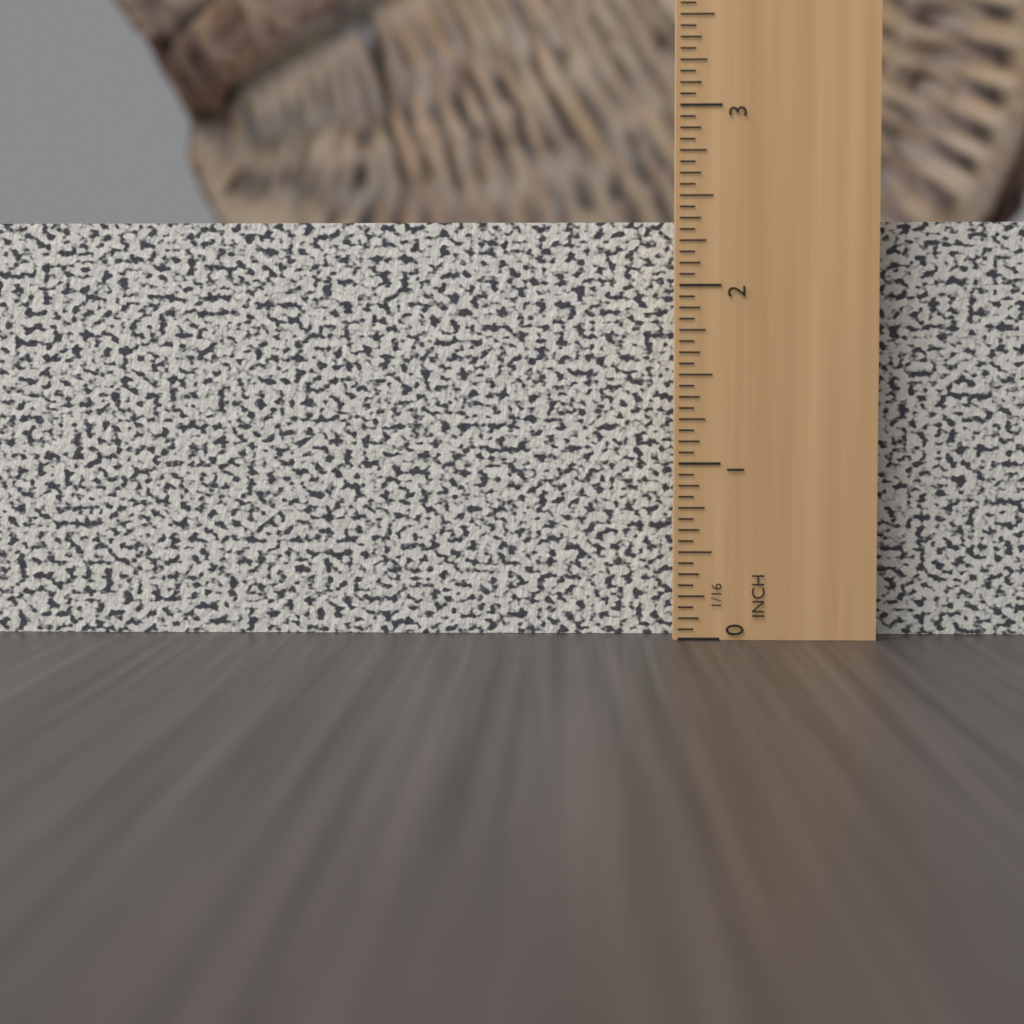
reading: 2.3750 in
